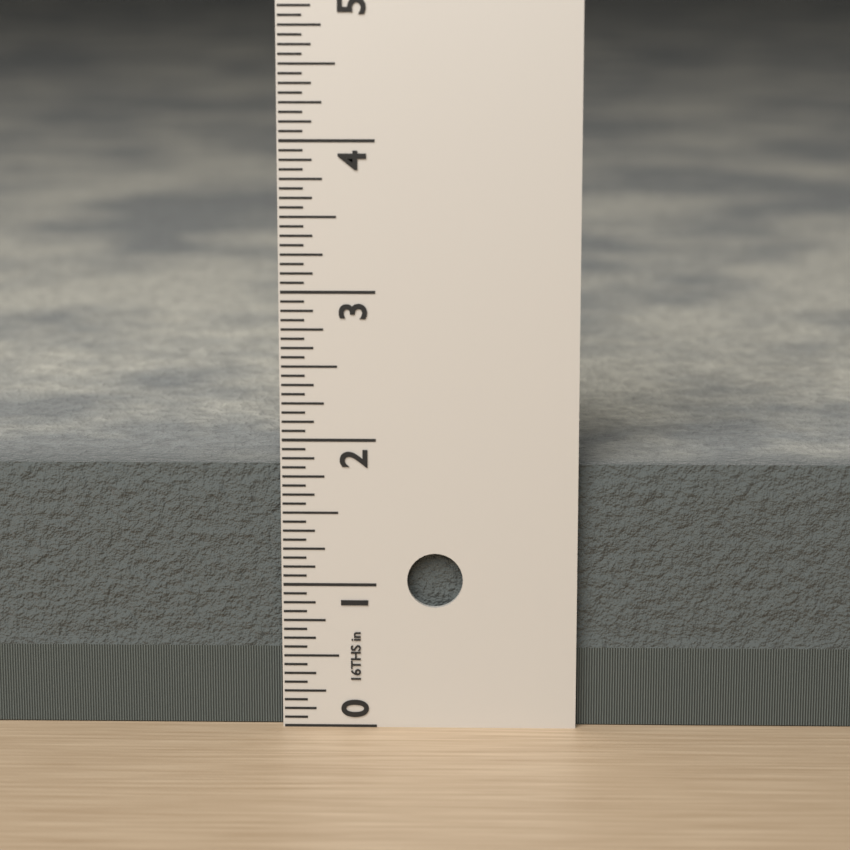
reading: 1.8125 in
